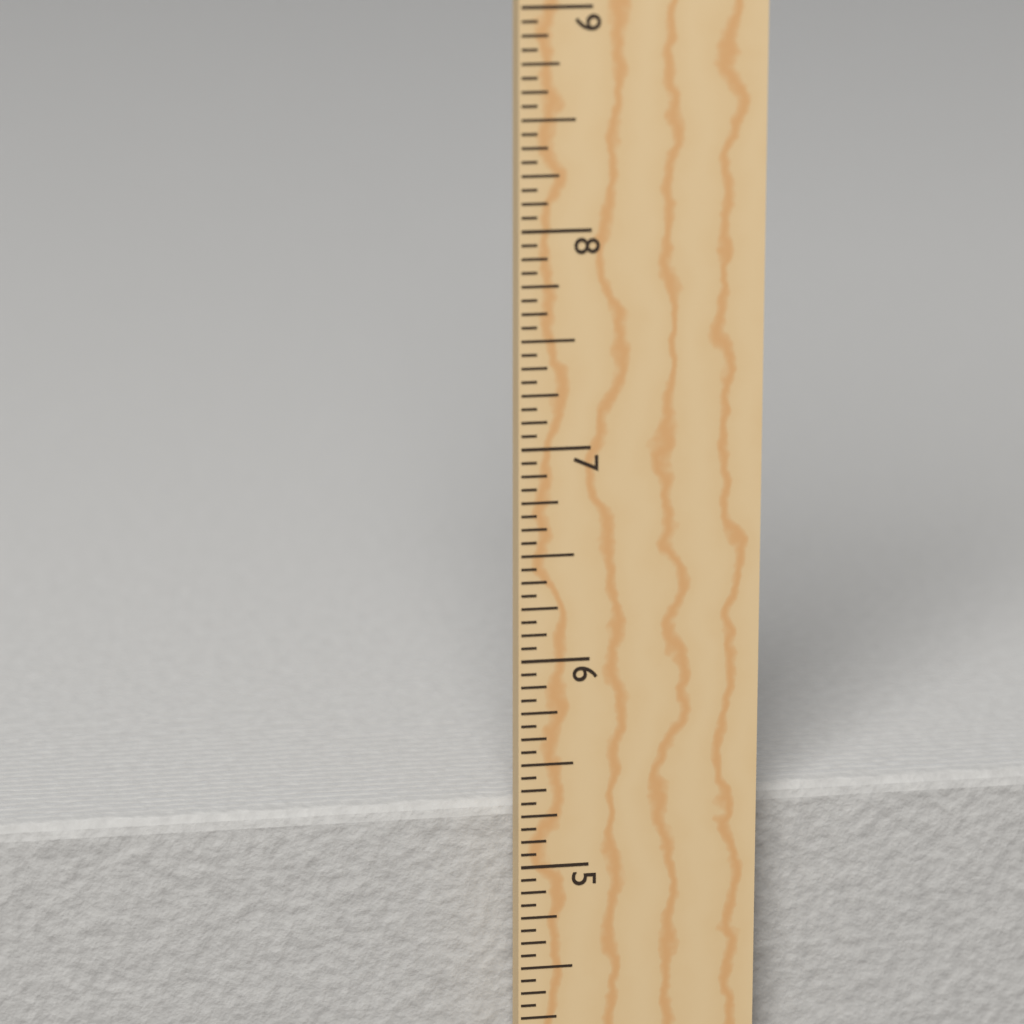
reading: 5.2500 in
